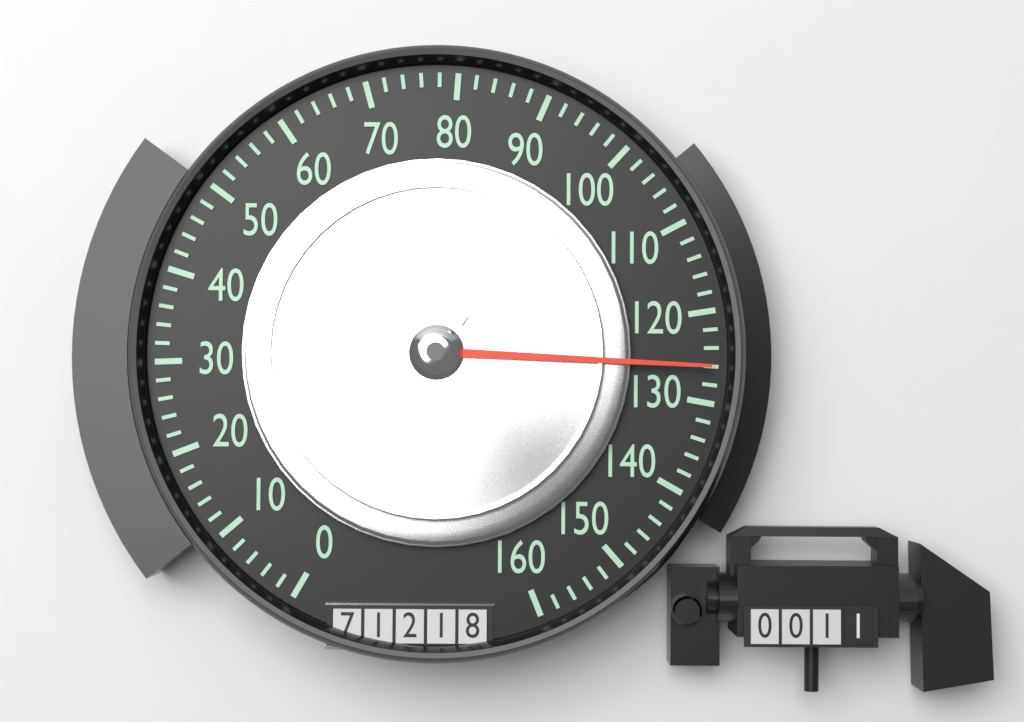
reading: 126 (no unit)
